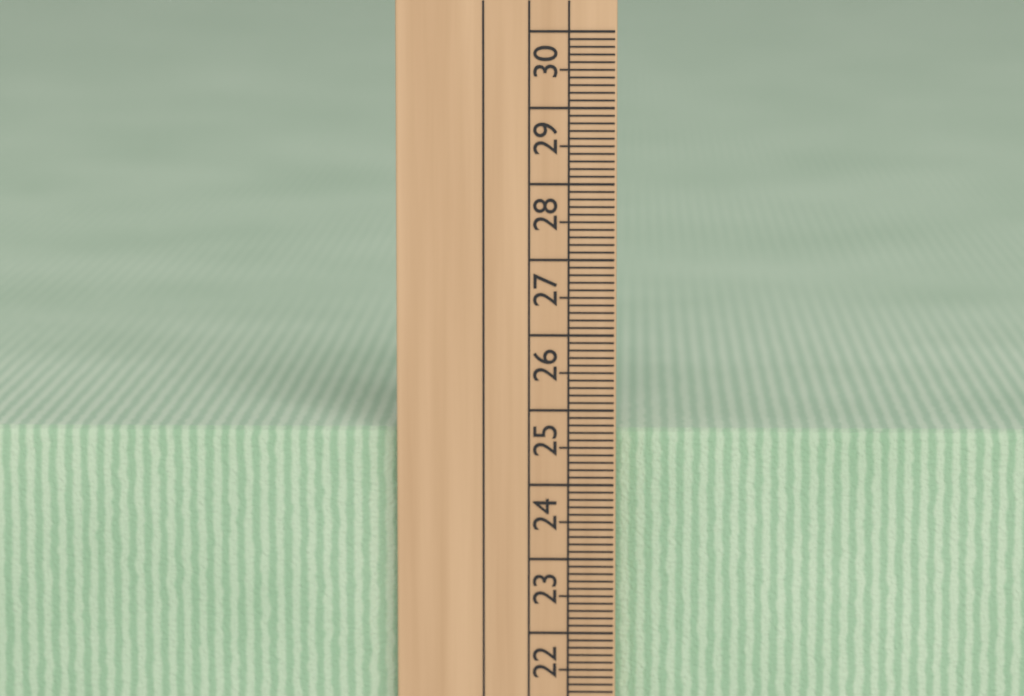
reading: 24.7 cm
